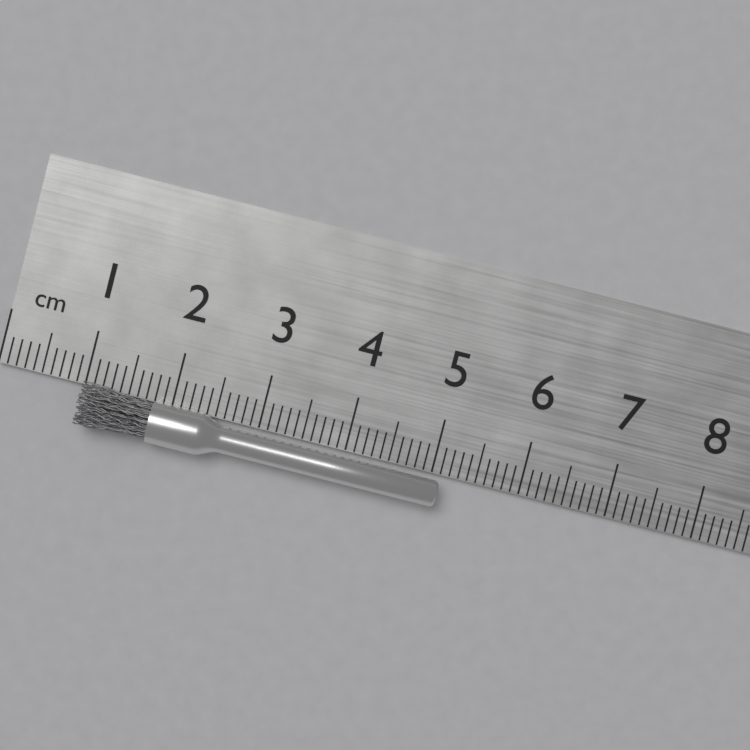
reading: 5.1 cm
